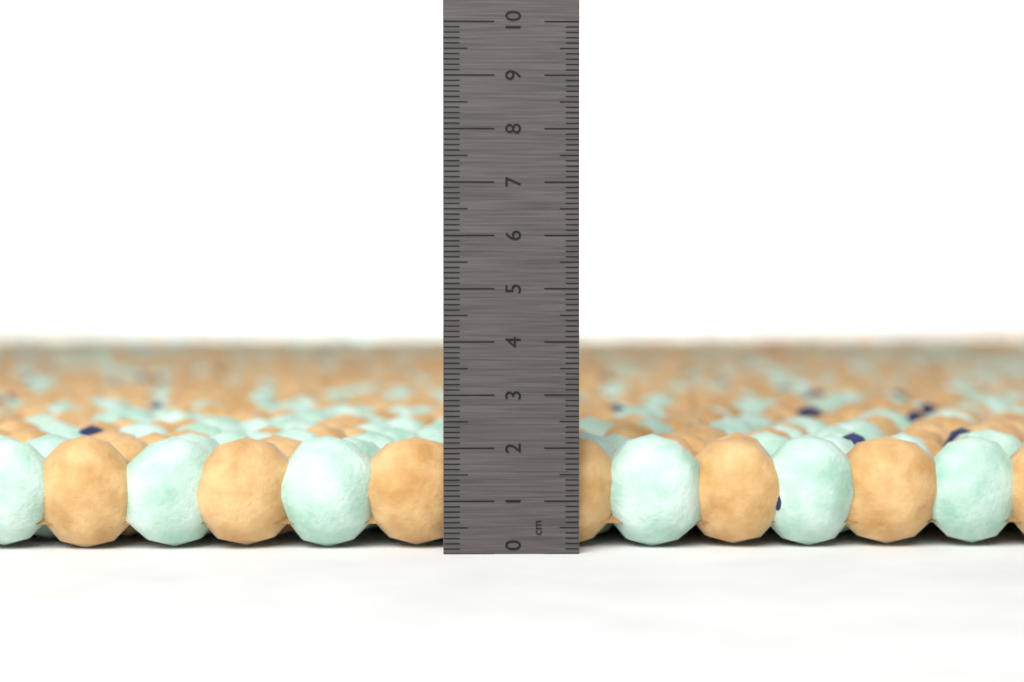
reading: 2.2 cm
